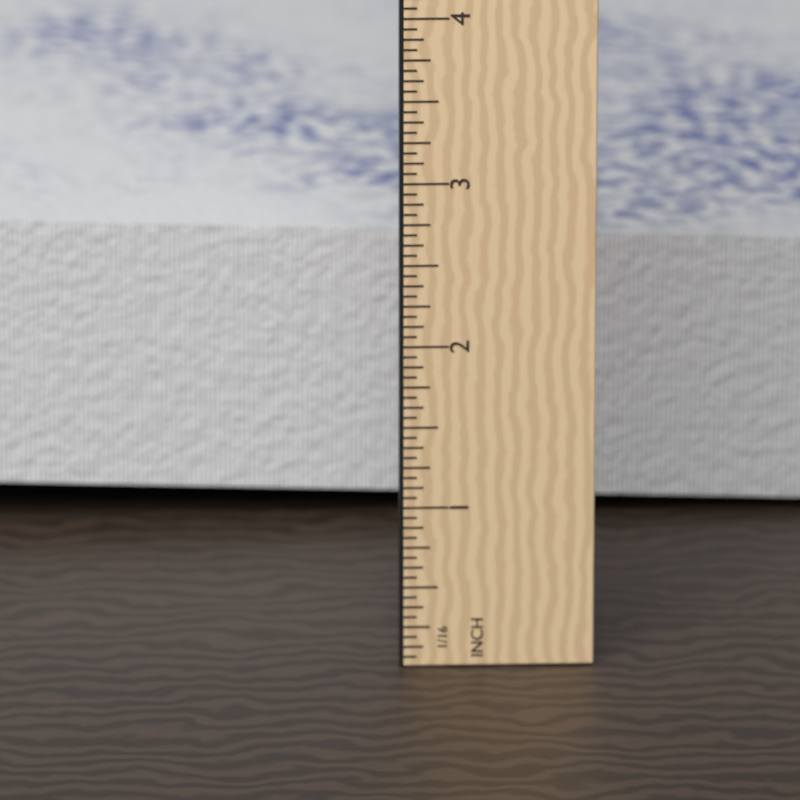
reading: 2.6875 in
